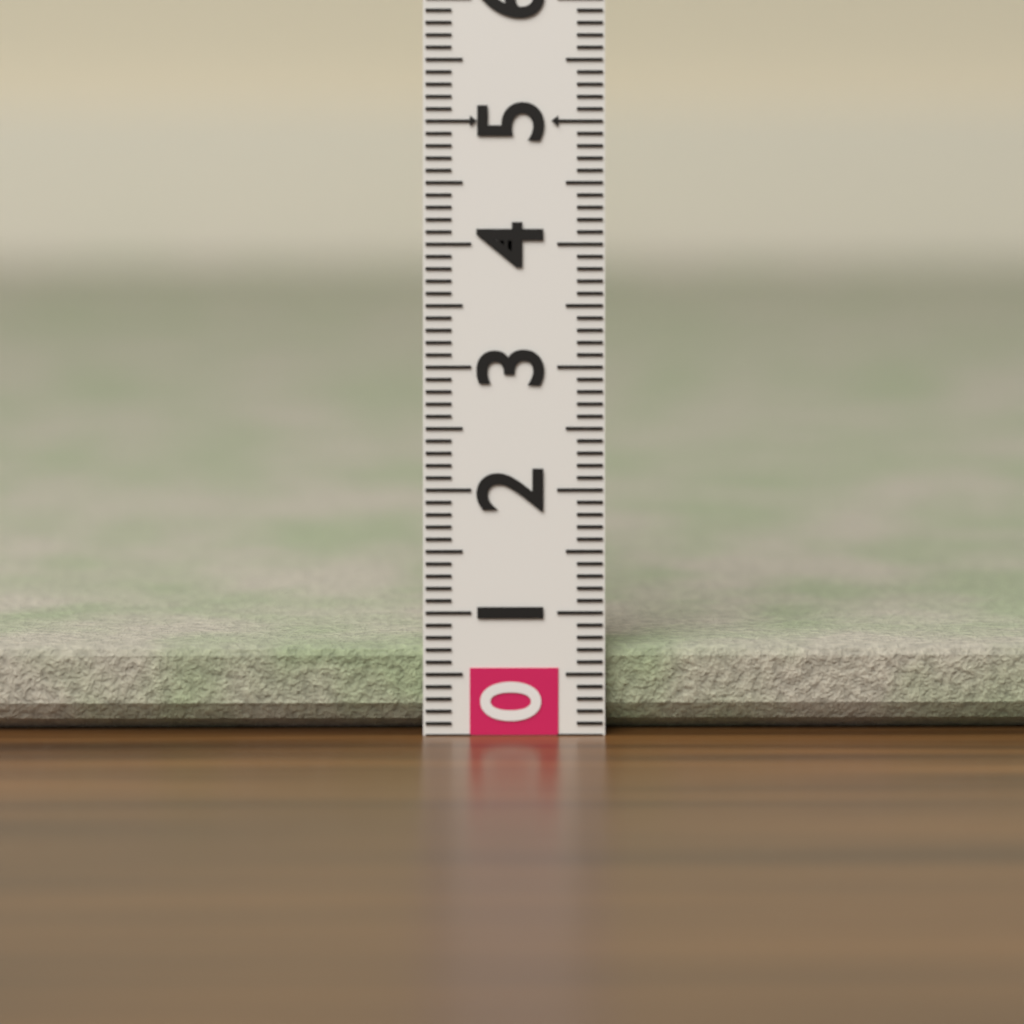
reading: 0.7 (no unit)
